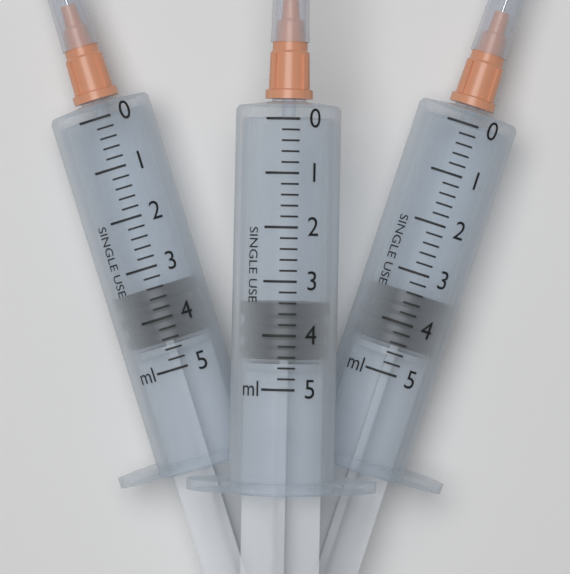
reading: 3.4 ml
